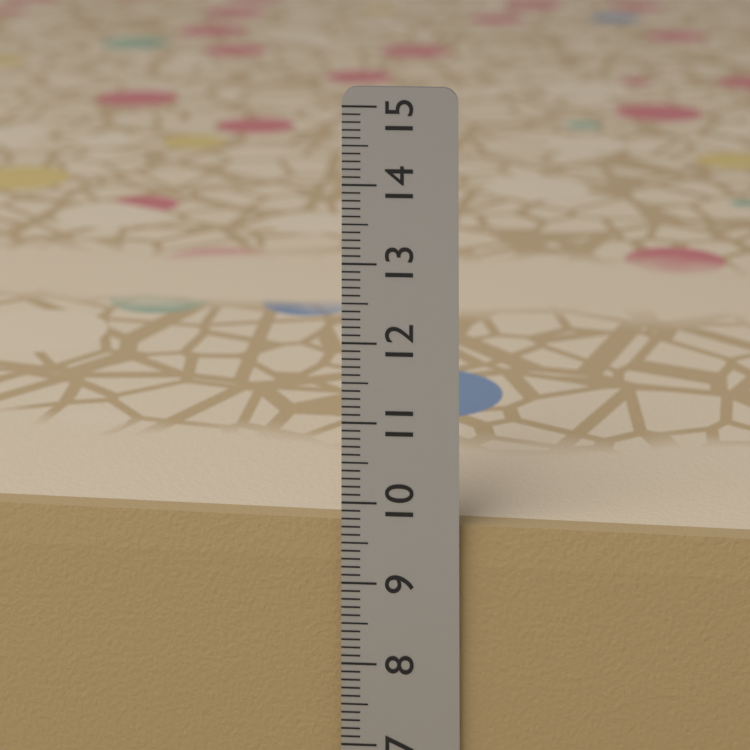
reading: 9.7 cm
